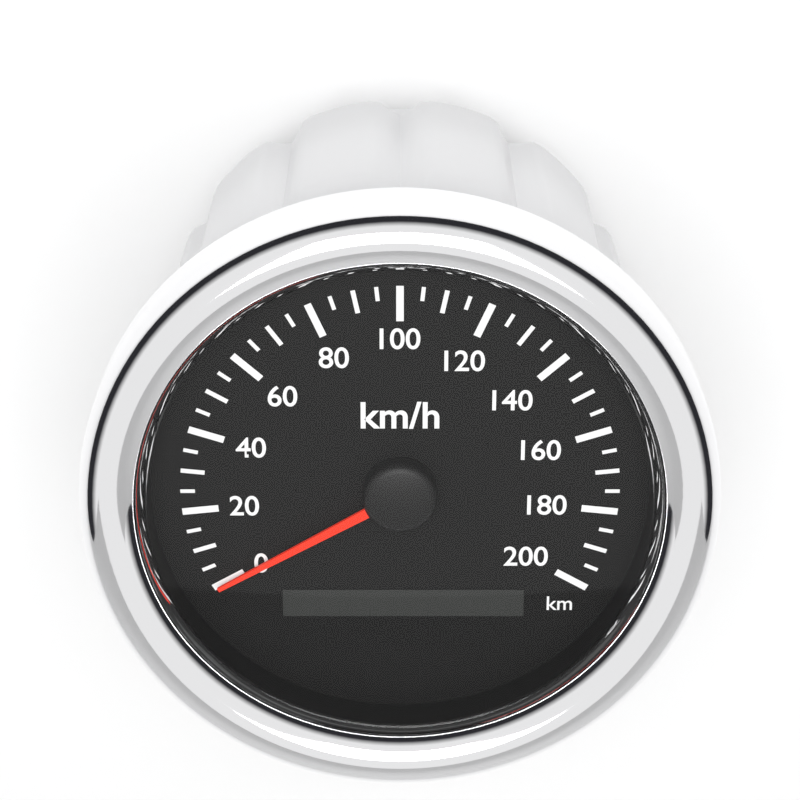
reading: 0 km/h
